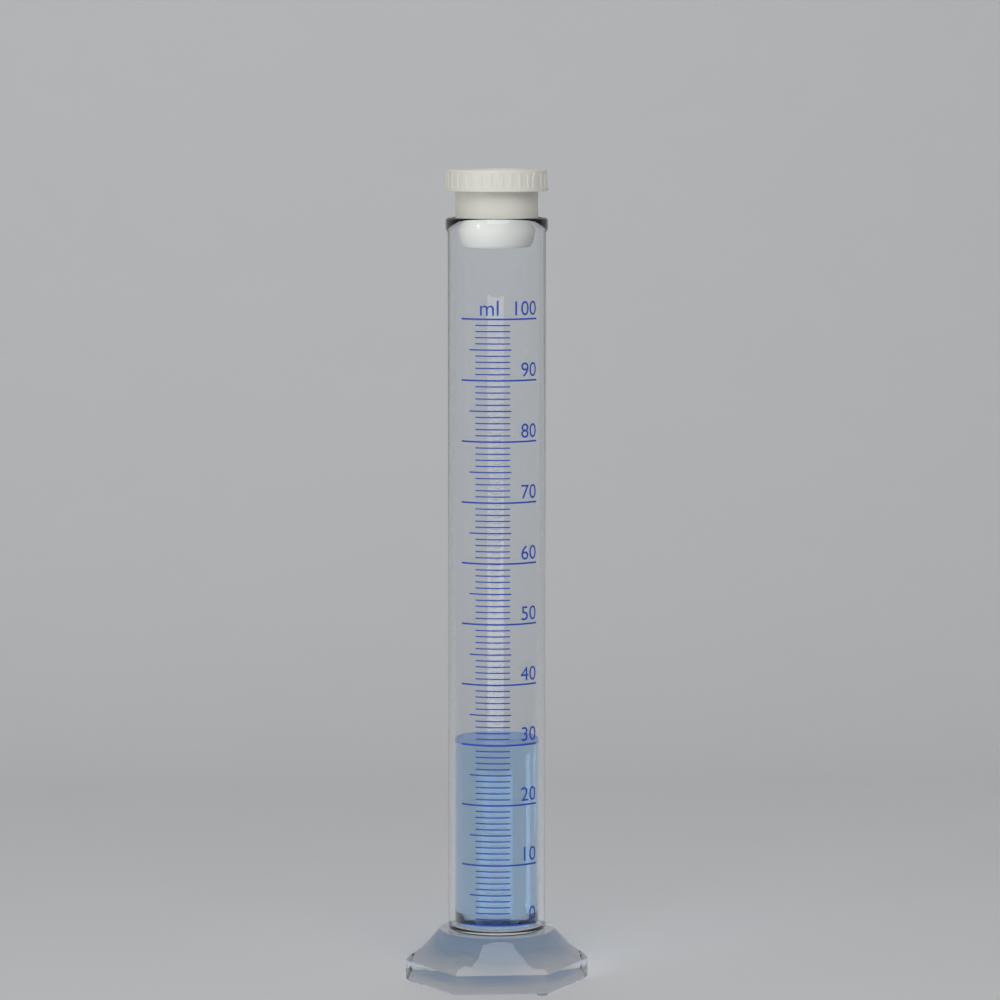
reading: 30 ml
